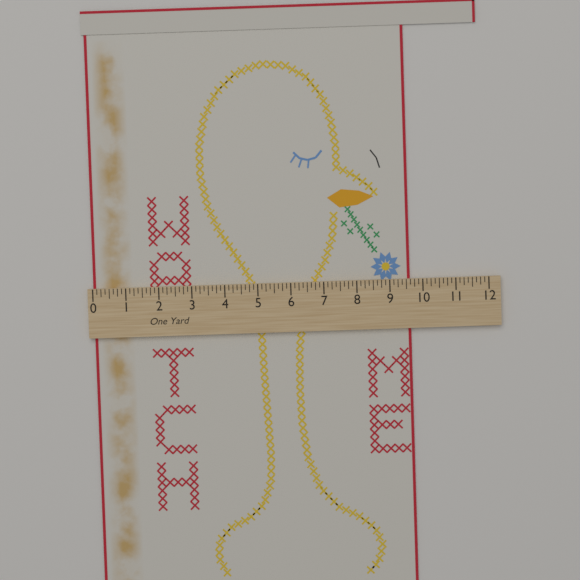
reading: 9.625 in
